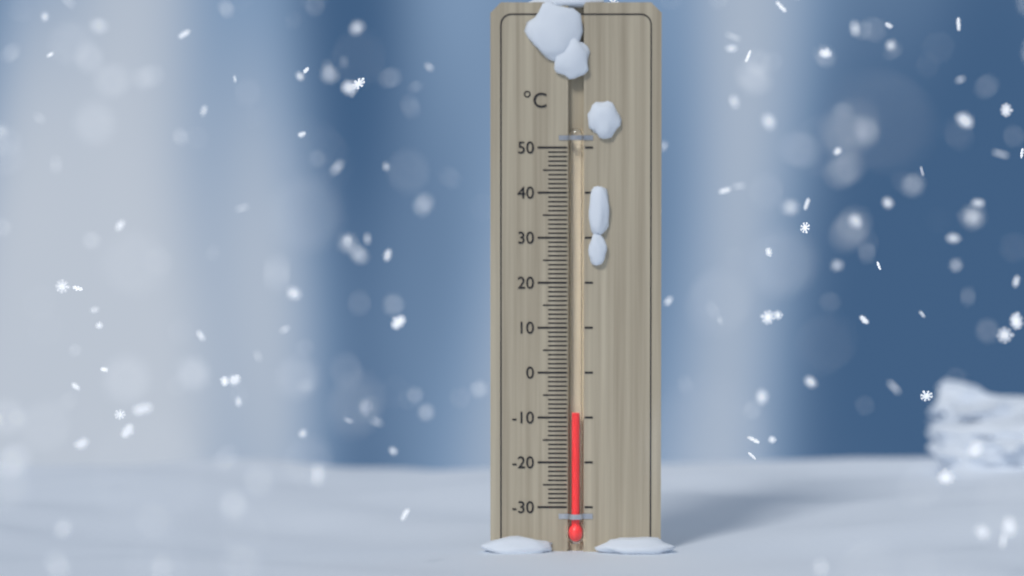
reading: -9 °C
